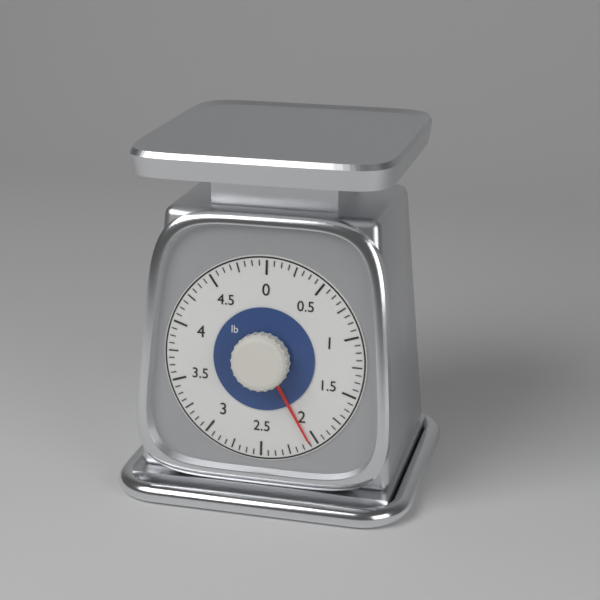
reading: 2.0625 lb
